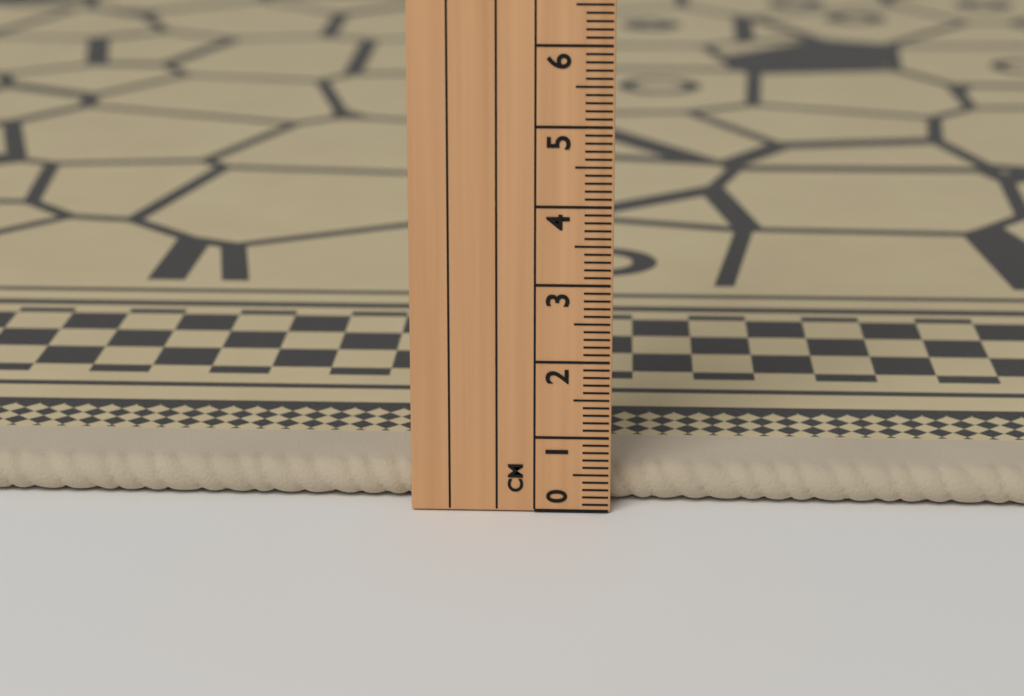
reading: 0.5 cm
